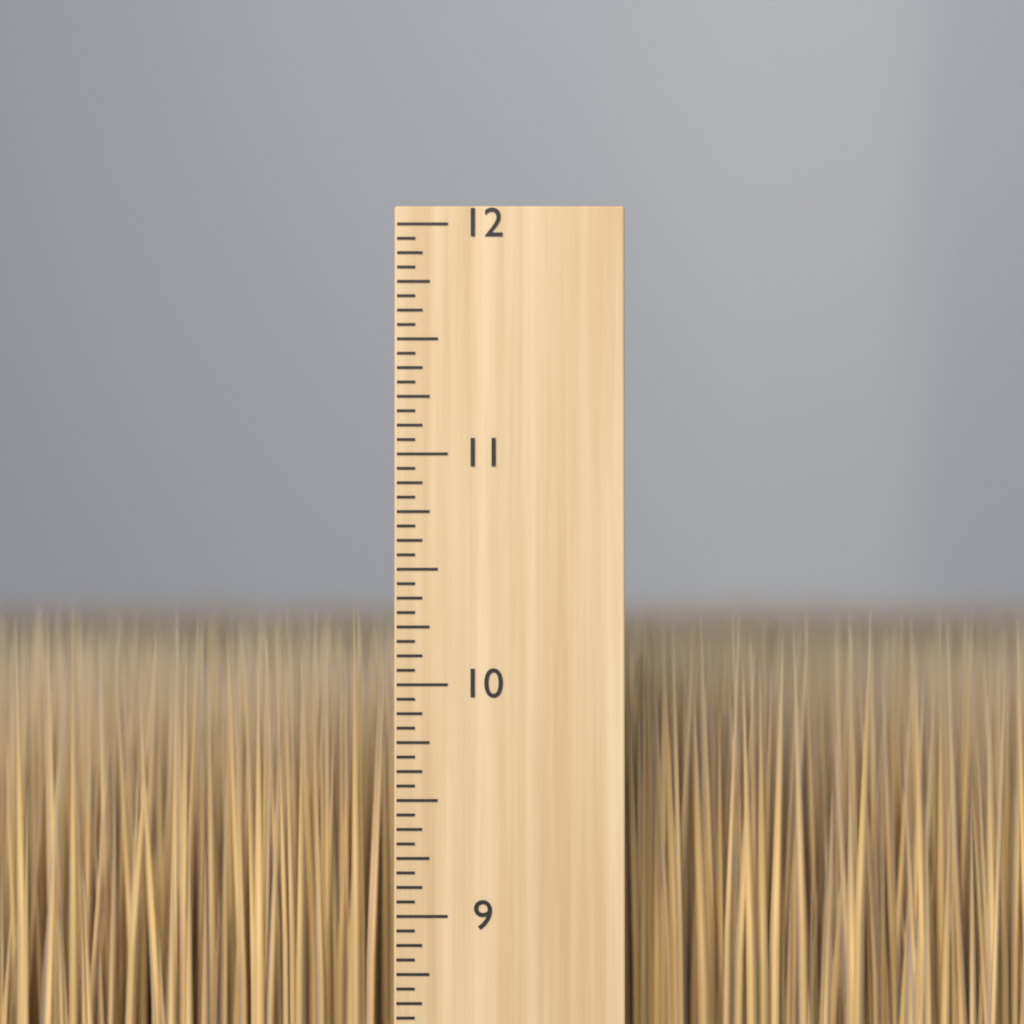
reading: 10.3750 inch
